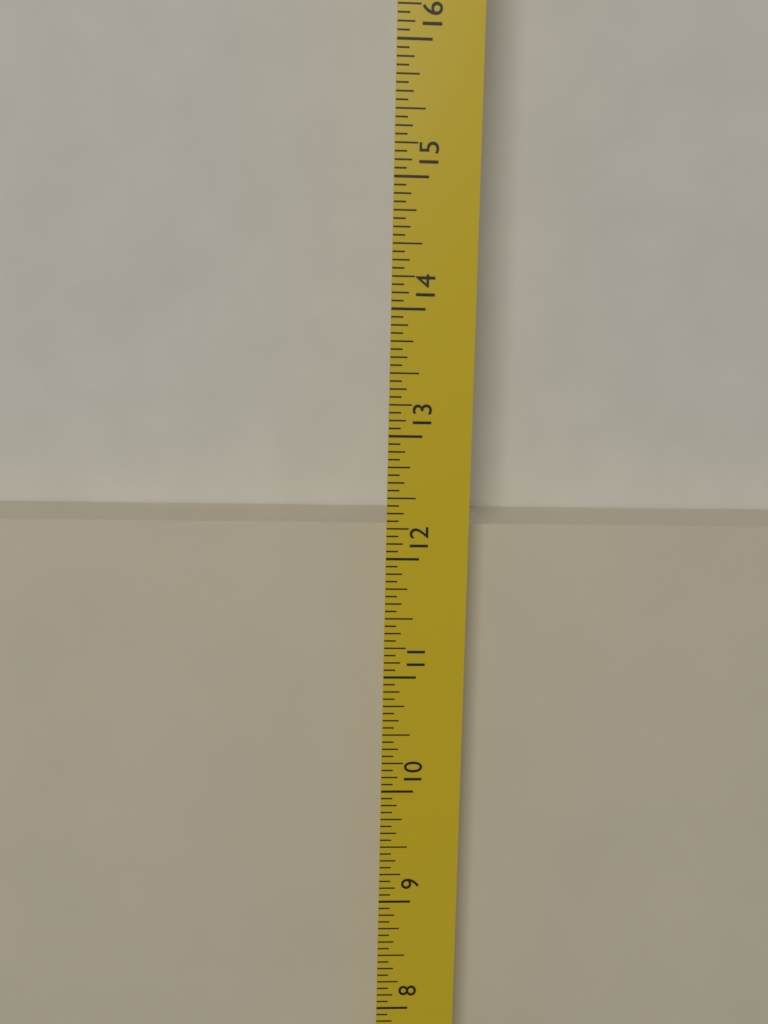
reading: 12.1875 in
